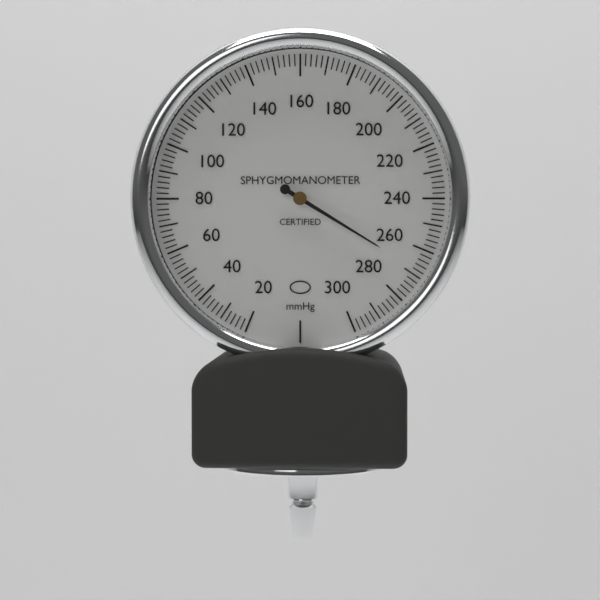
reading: 268 mmHg
